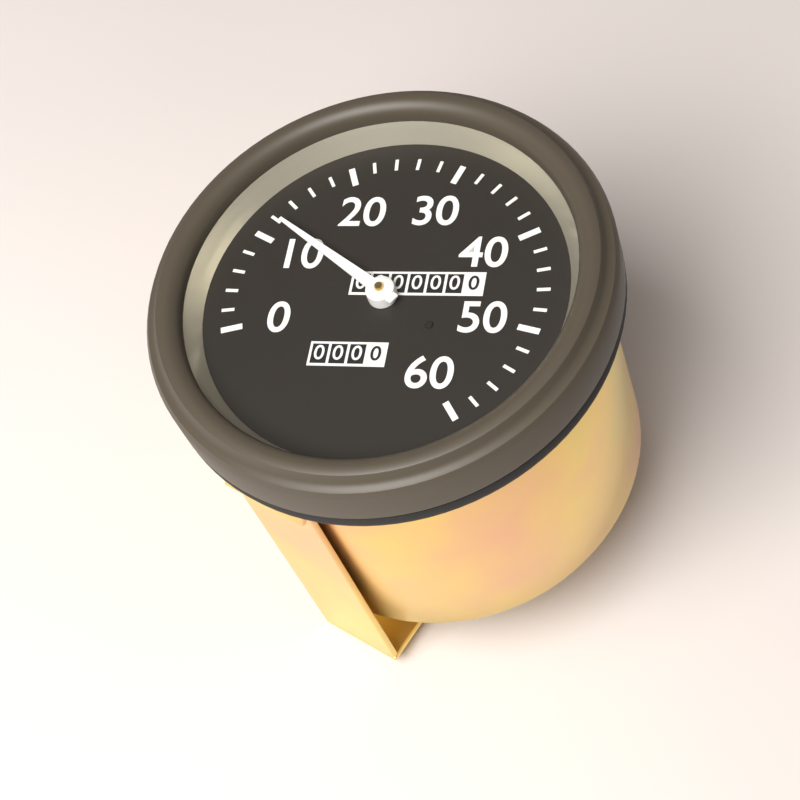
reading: 12 (no unit)
